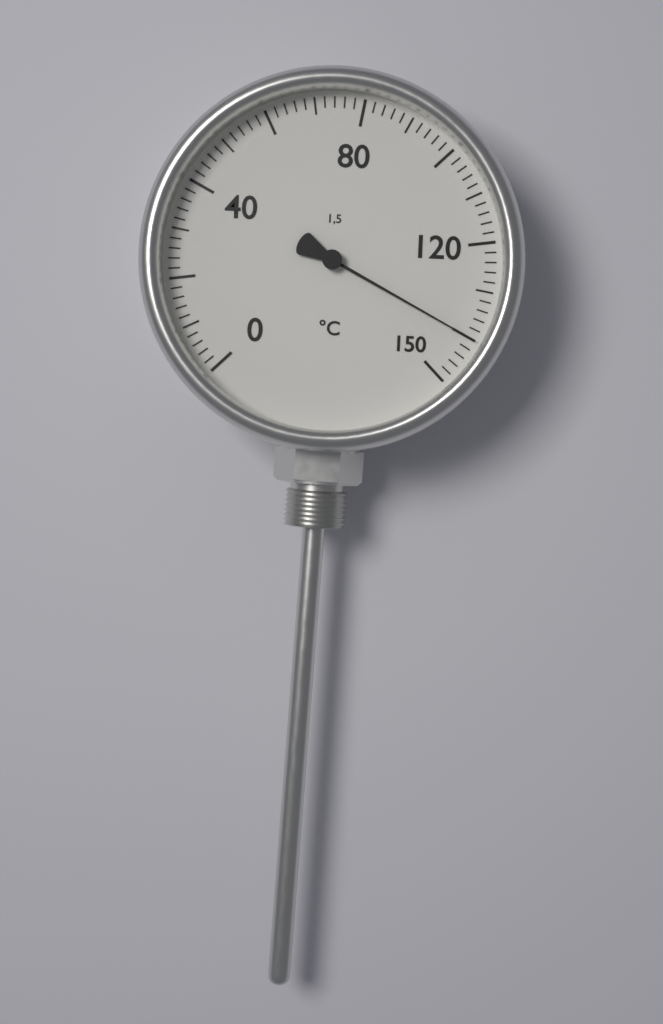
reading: 140 °C
